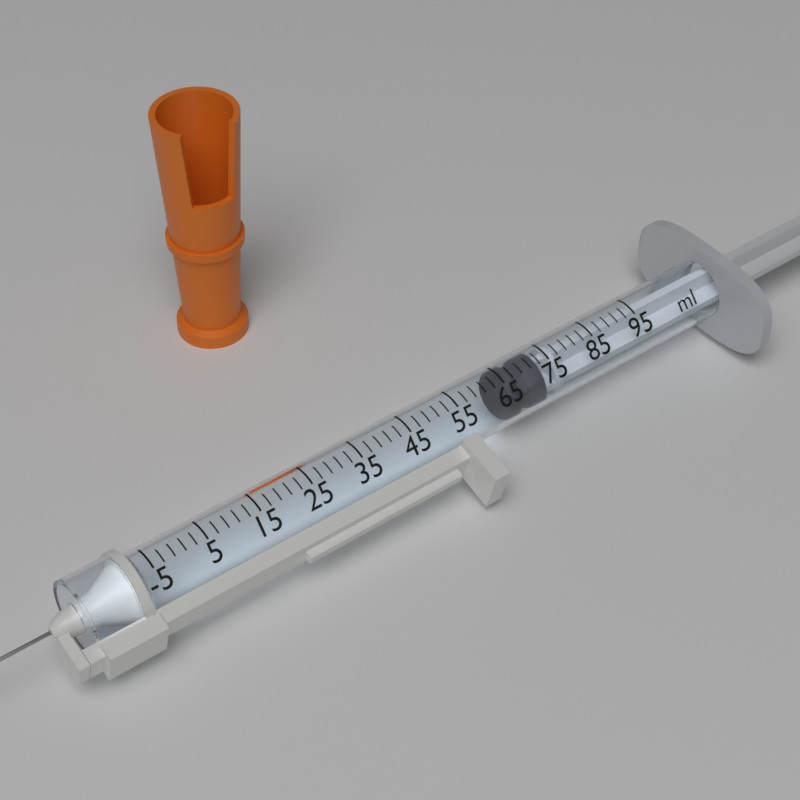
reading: 65 ml
